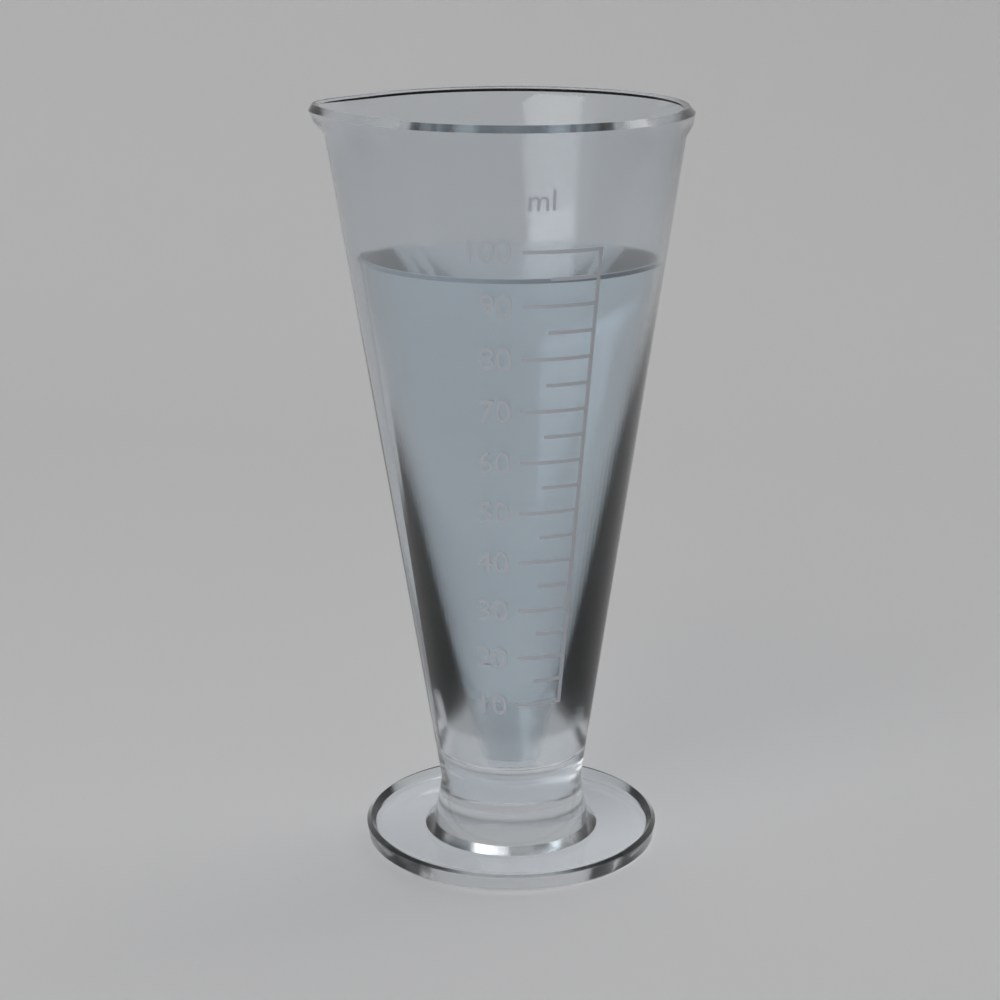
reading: 95 ml
